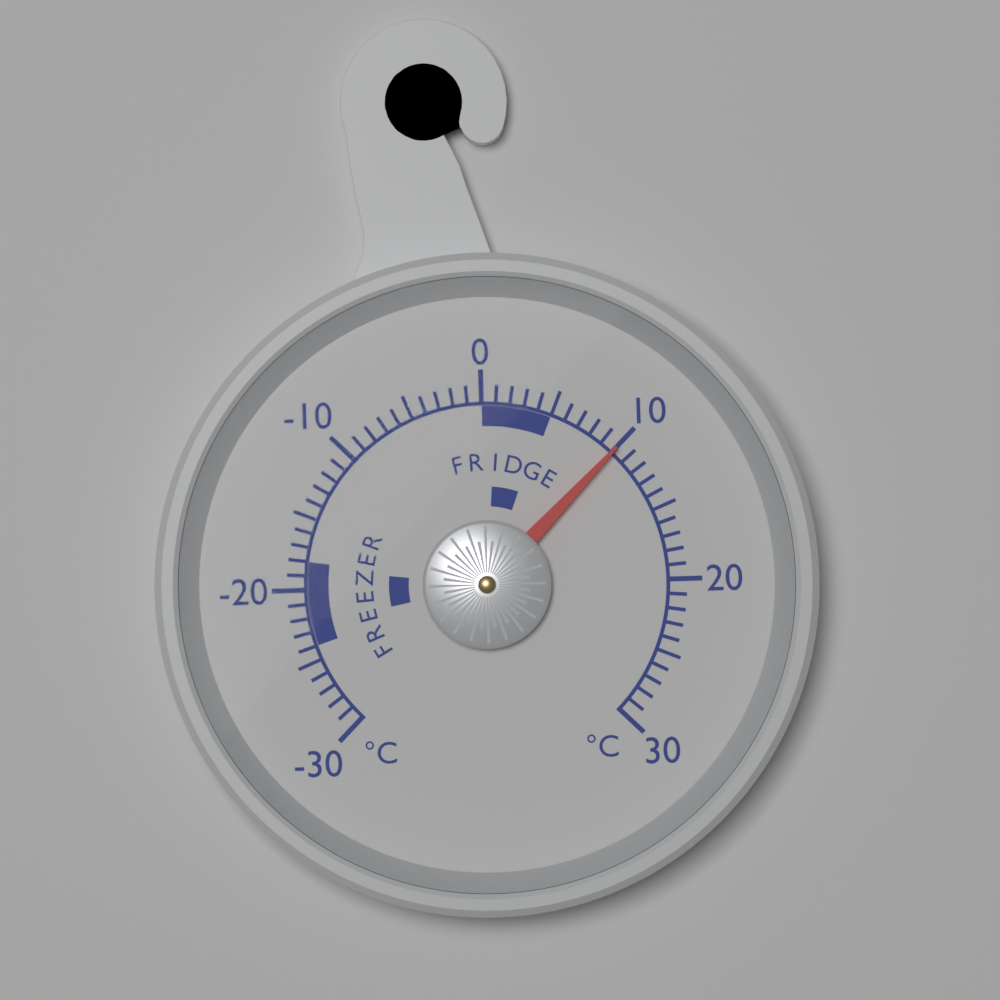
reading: 10 °C
